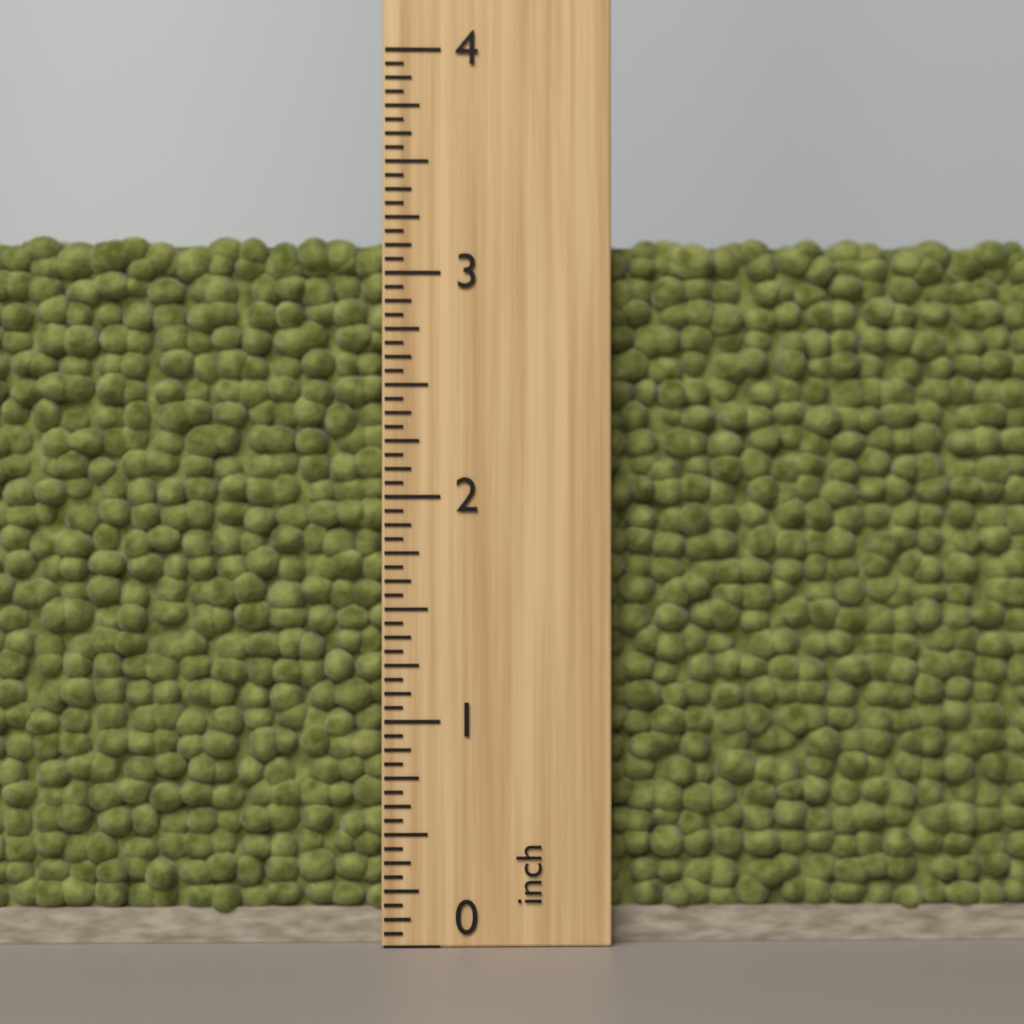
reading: 3.1875 inch
